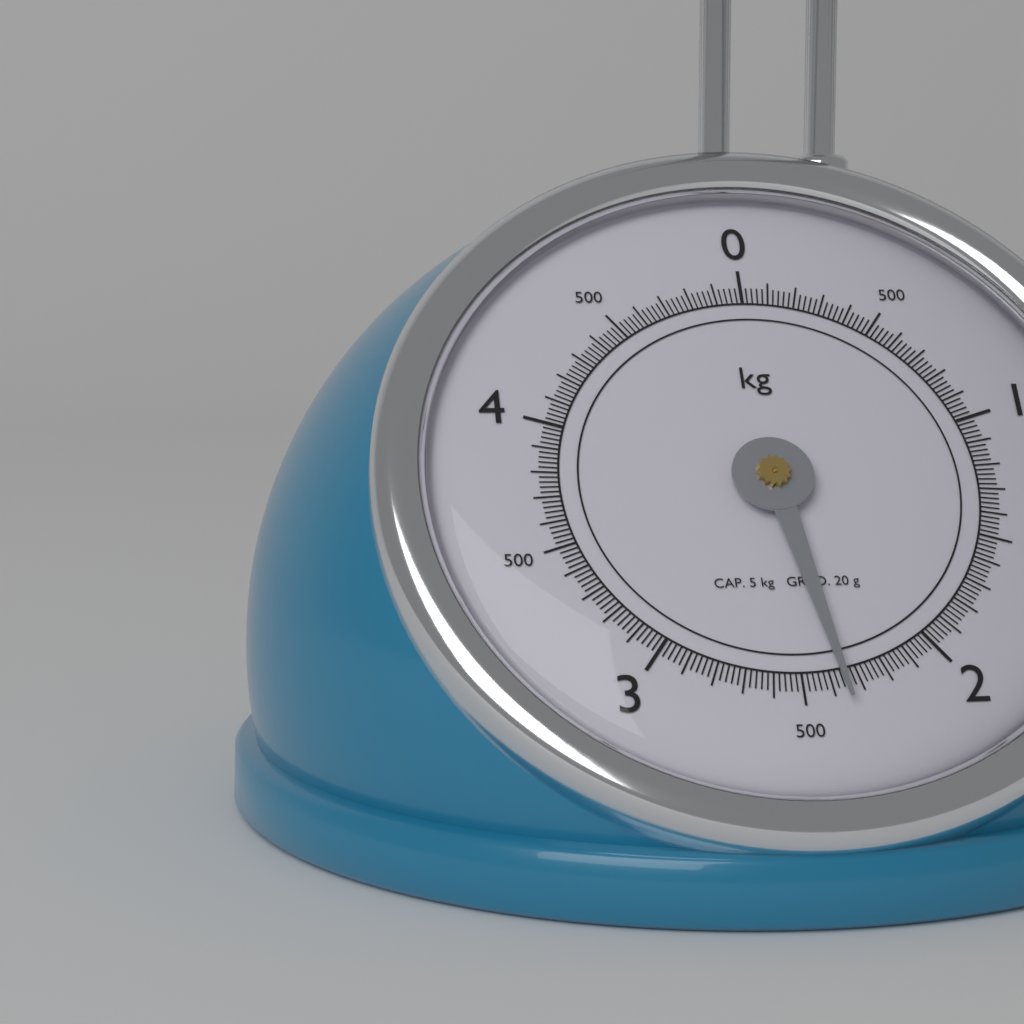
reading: 2.36 kg
